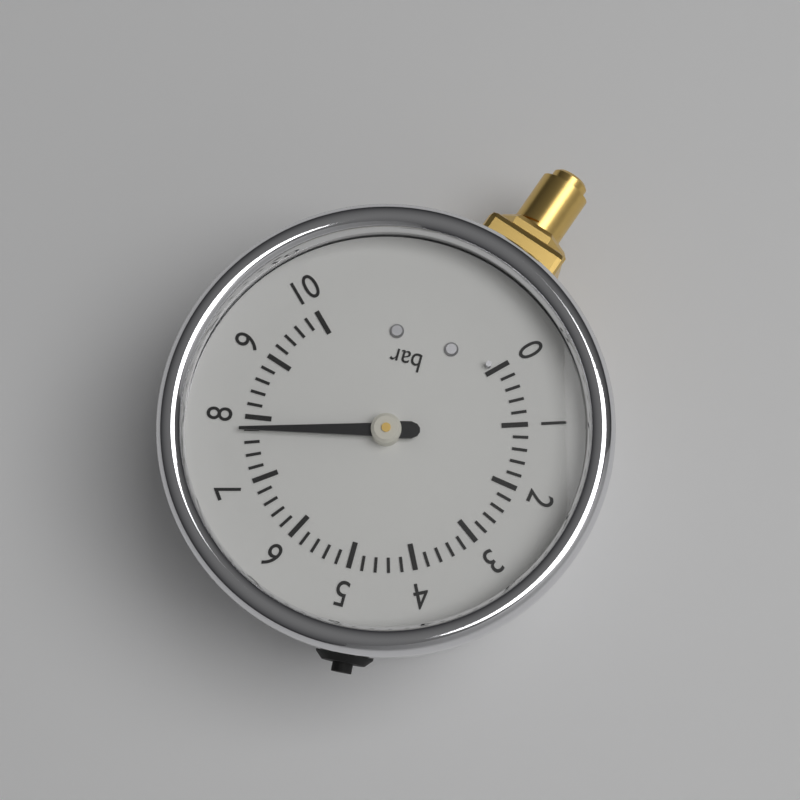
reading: 7.8 bar
